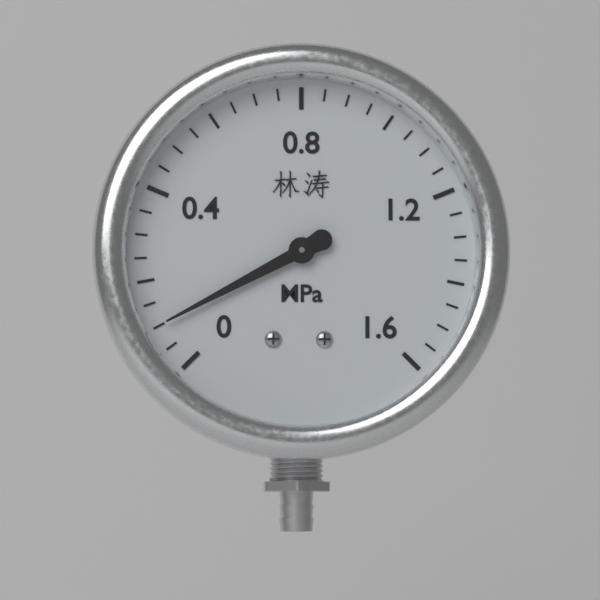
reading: 0.10 MPa
